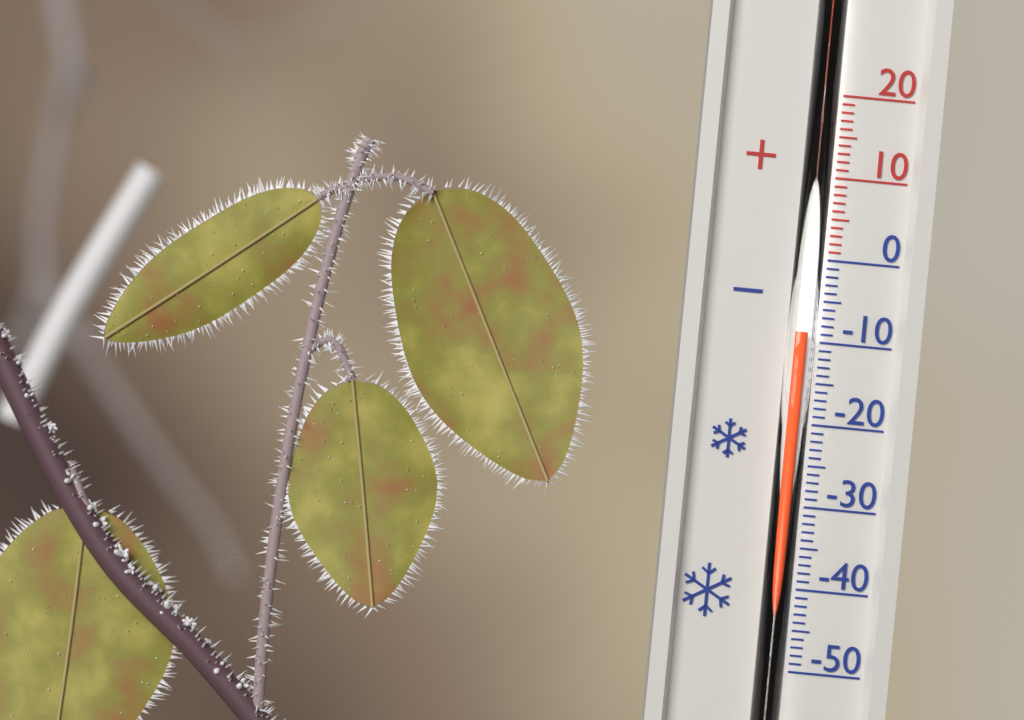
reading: -9 (no unit)
